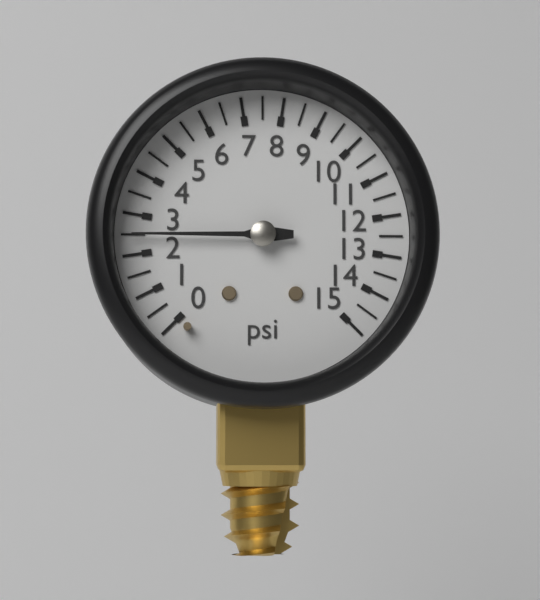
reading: 2.5 psi
